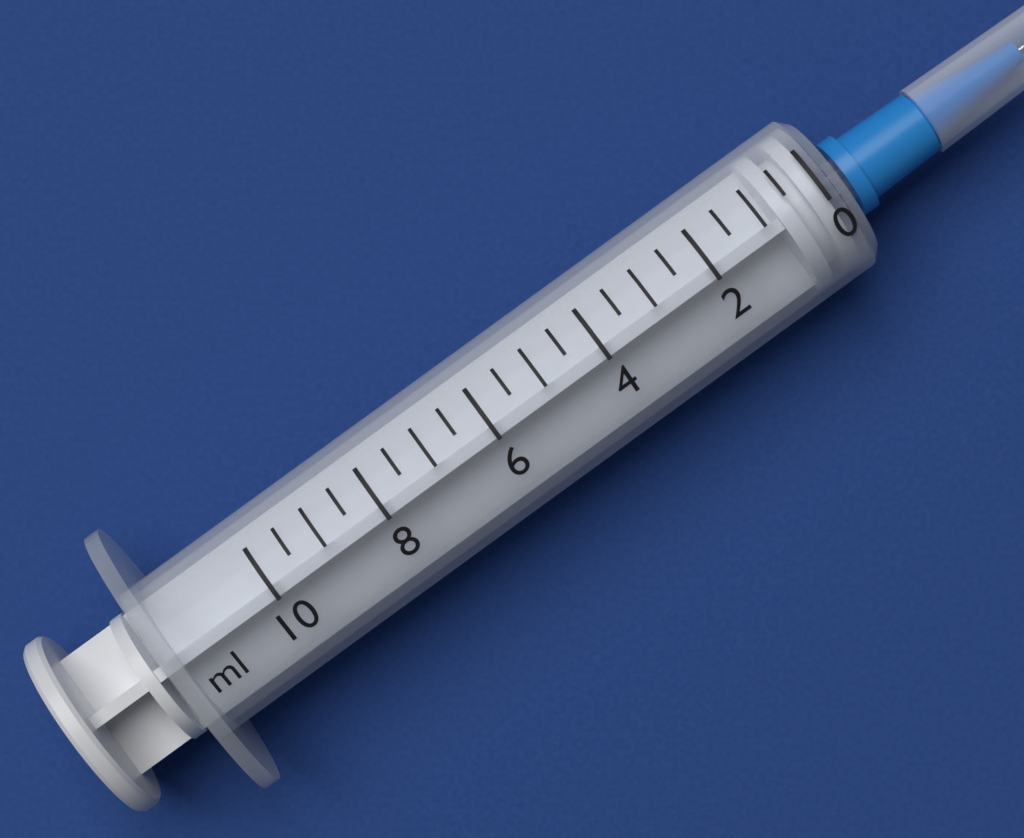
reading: 0.0 ml
